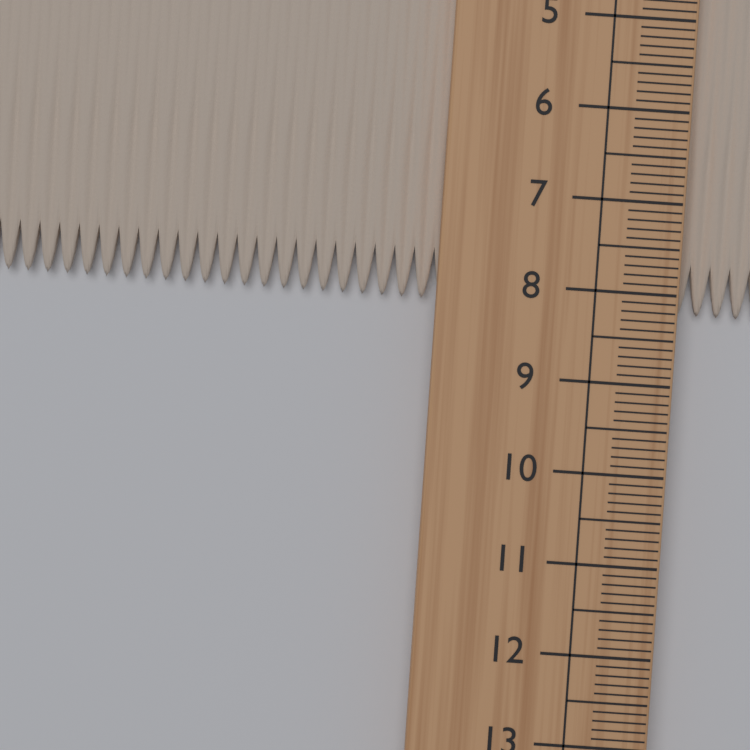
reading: 8.2 cm
